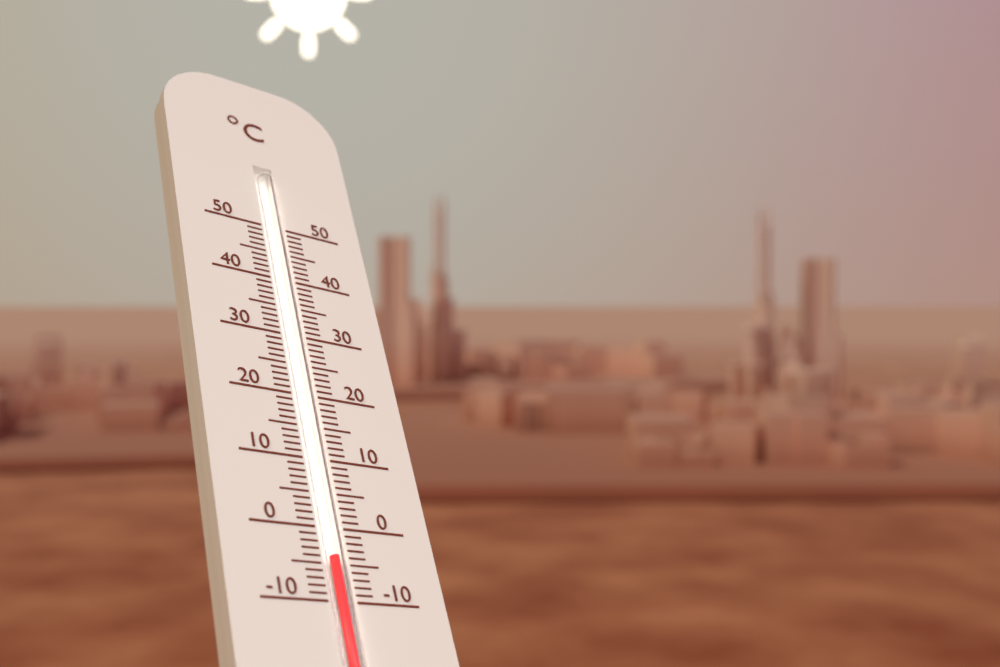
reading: -4 °C
